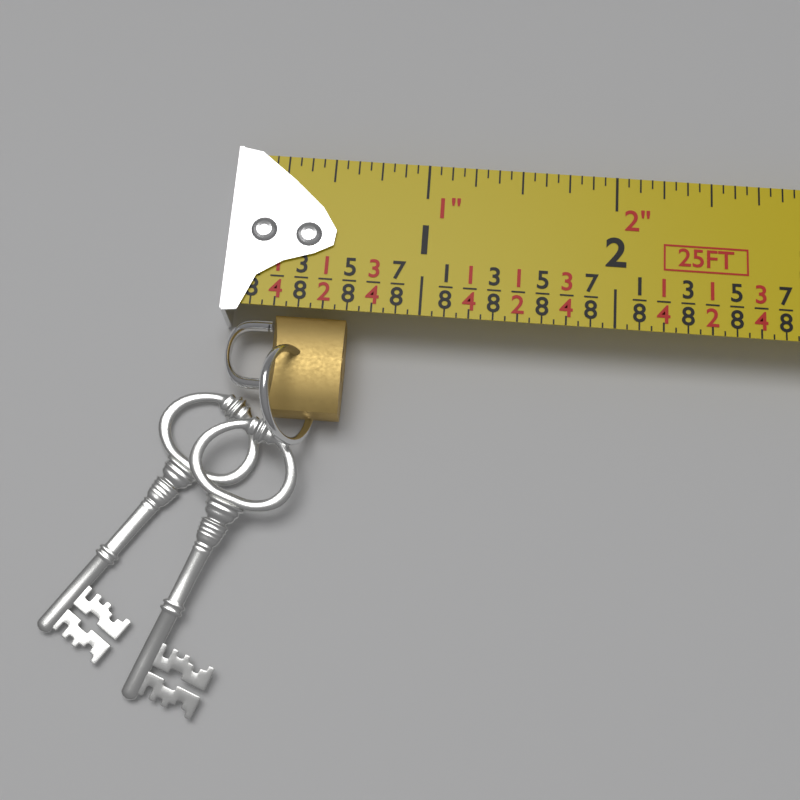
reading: 0.6250 in
